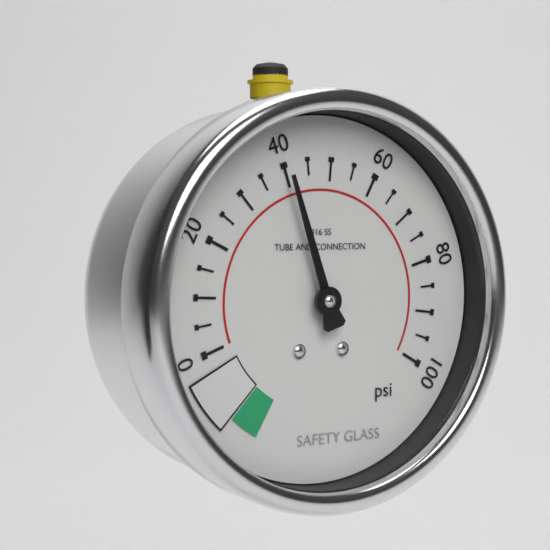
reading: 40 psi
